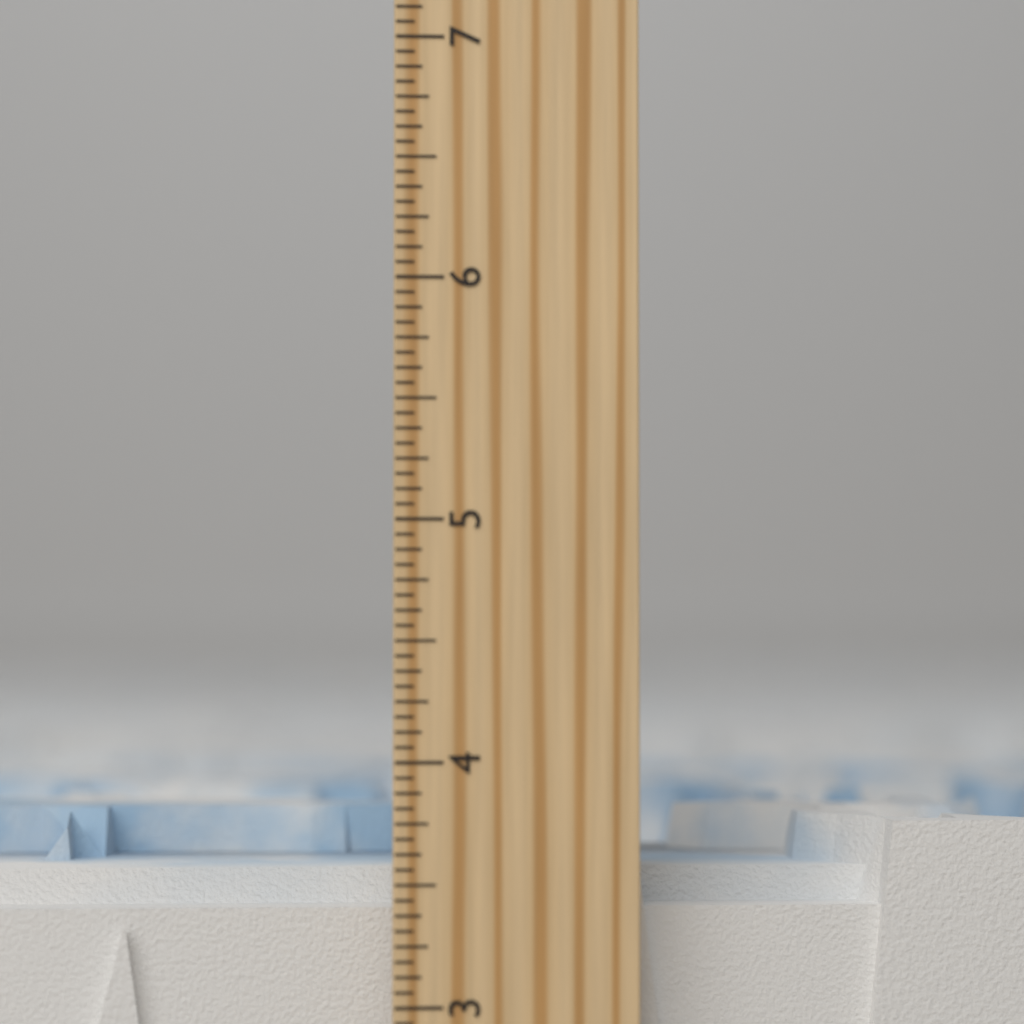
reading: 3.7500 inch
